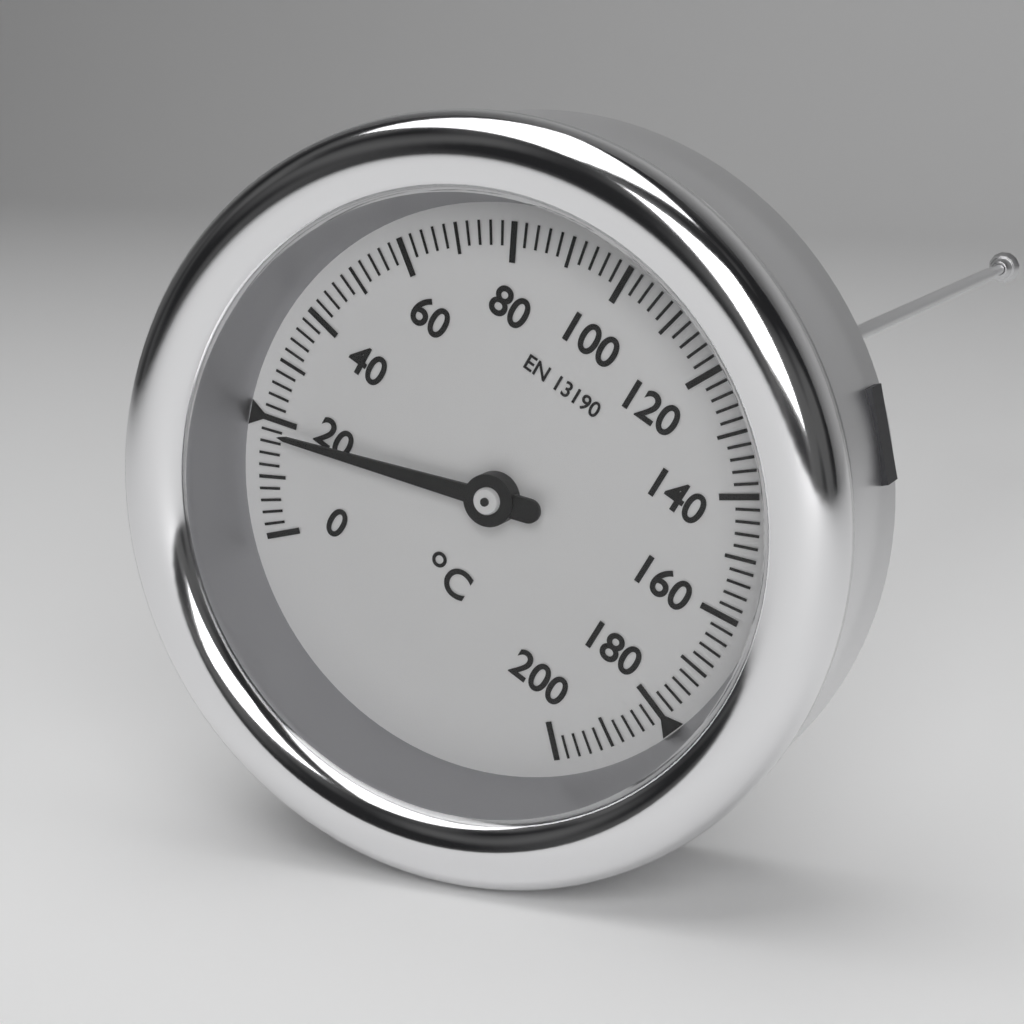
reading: 18 °C
